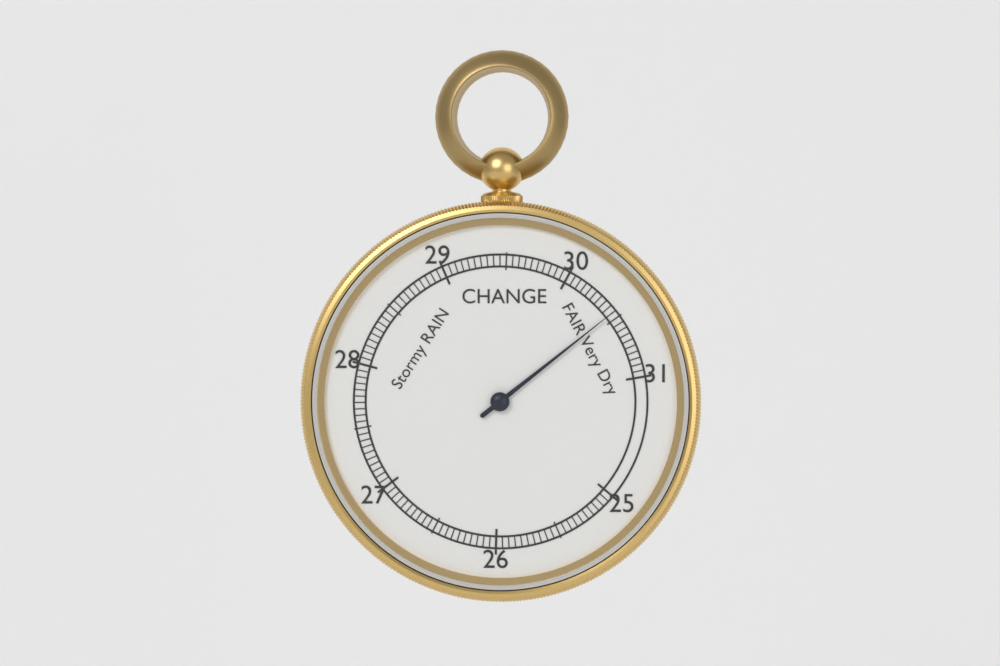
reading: 30.45 inHg
